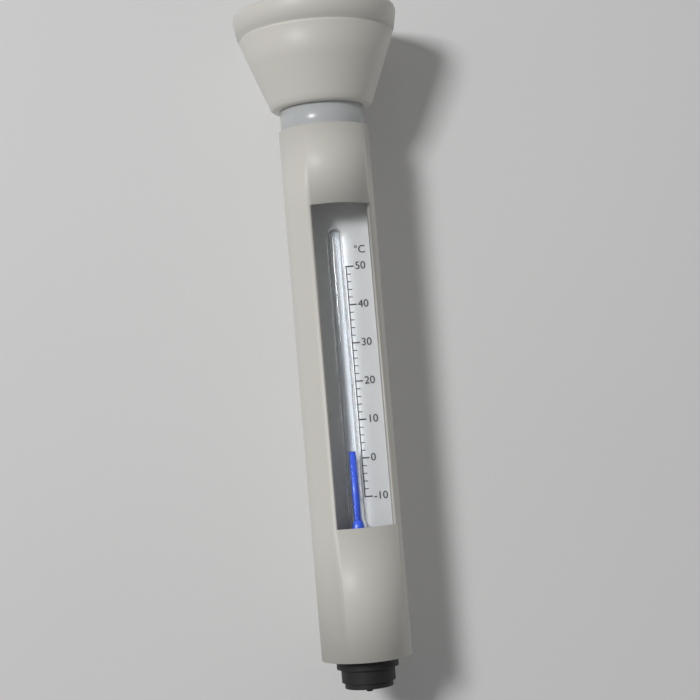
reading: 2 °C
